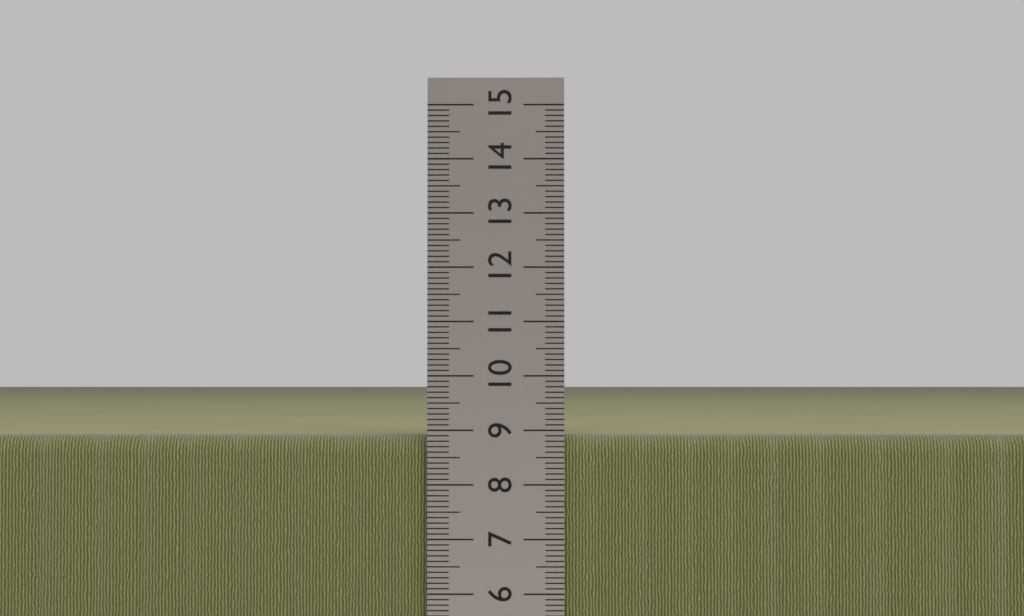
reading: 8.9 cm
